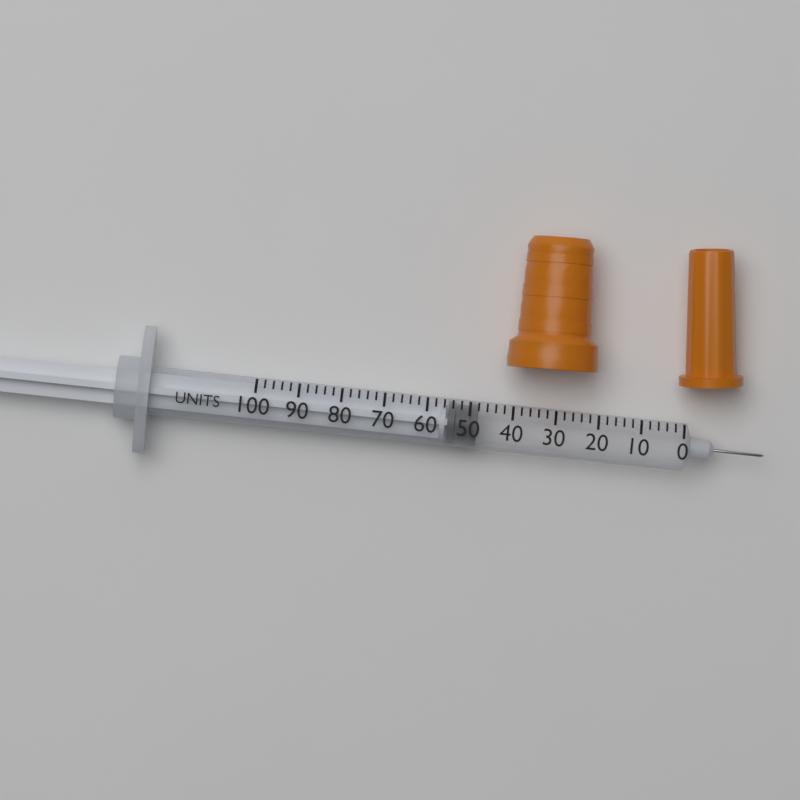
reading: 48 units
